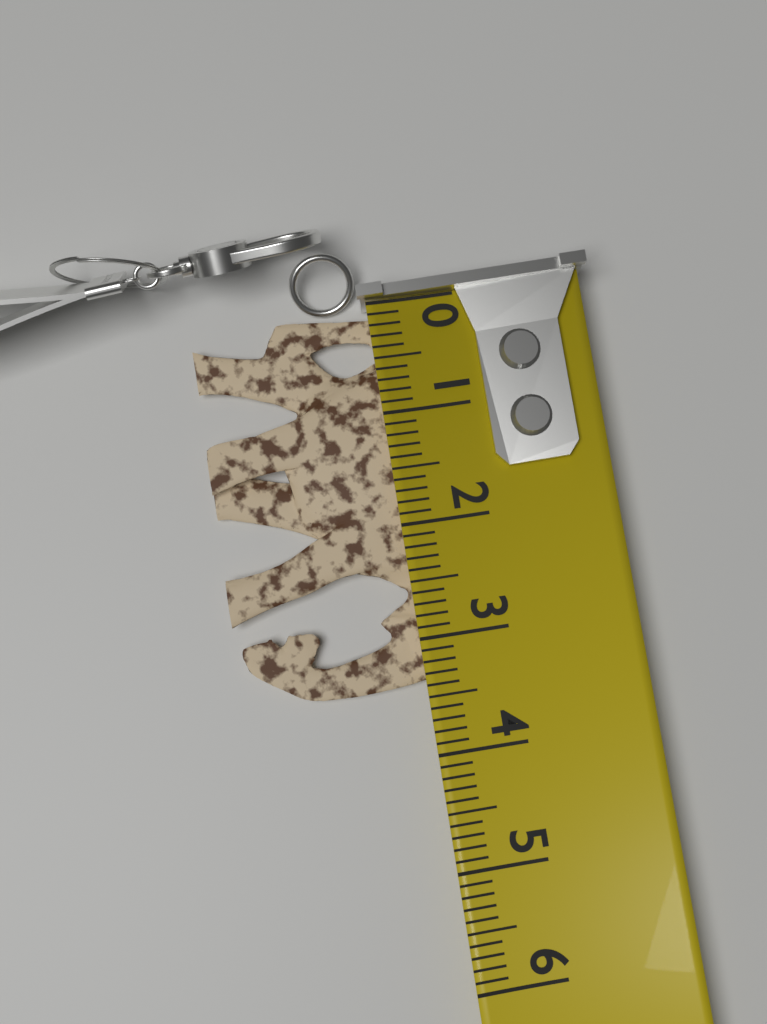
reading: 3.4 (no unit)
